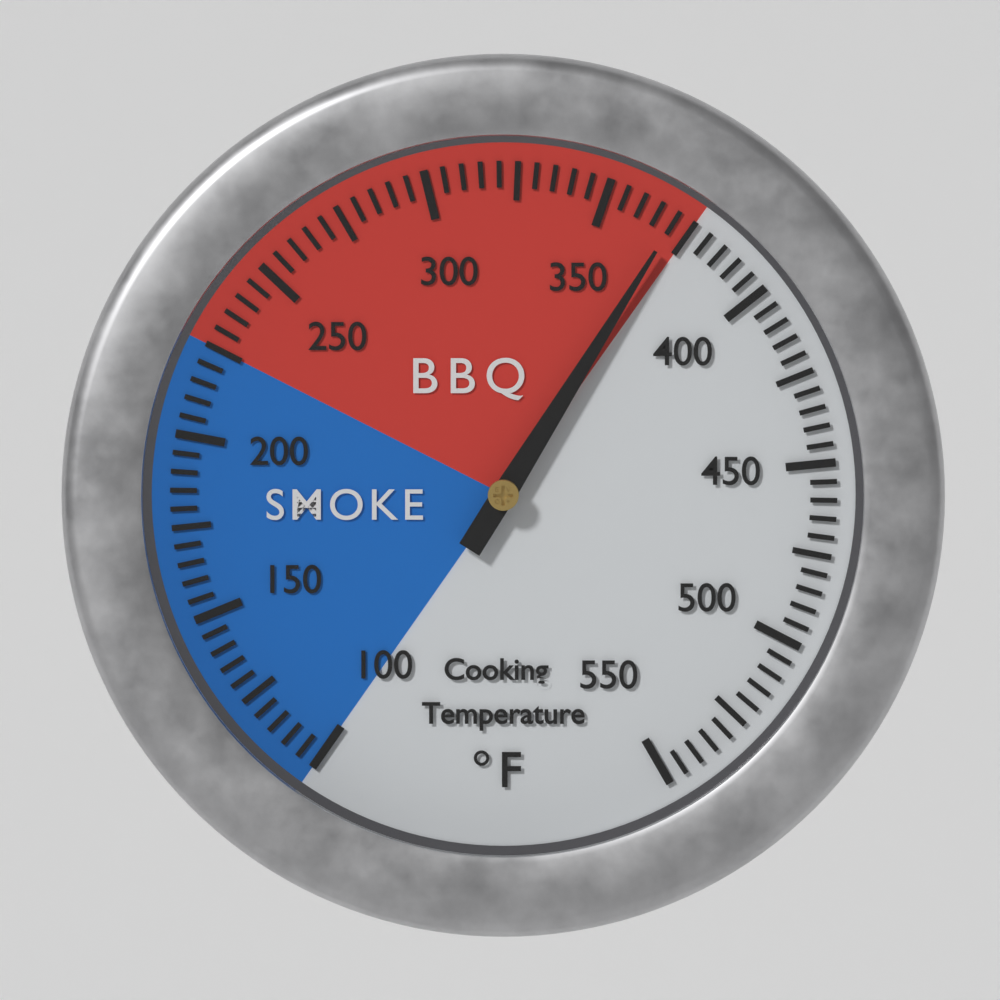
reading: 370 °F
